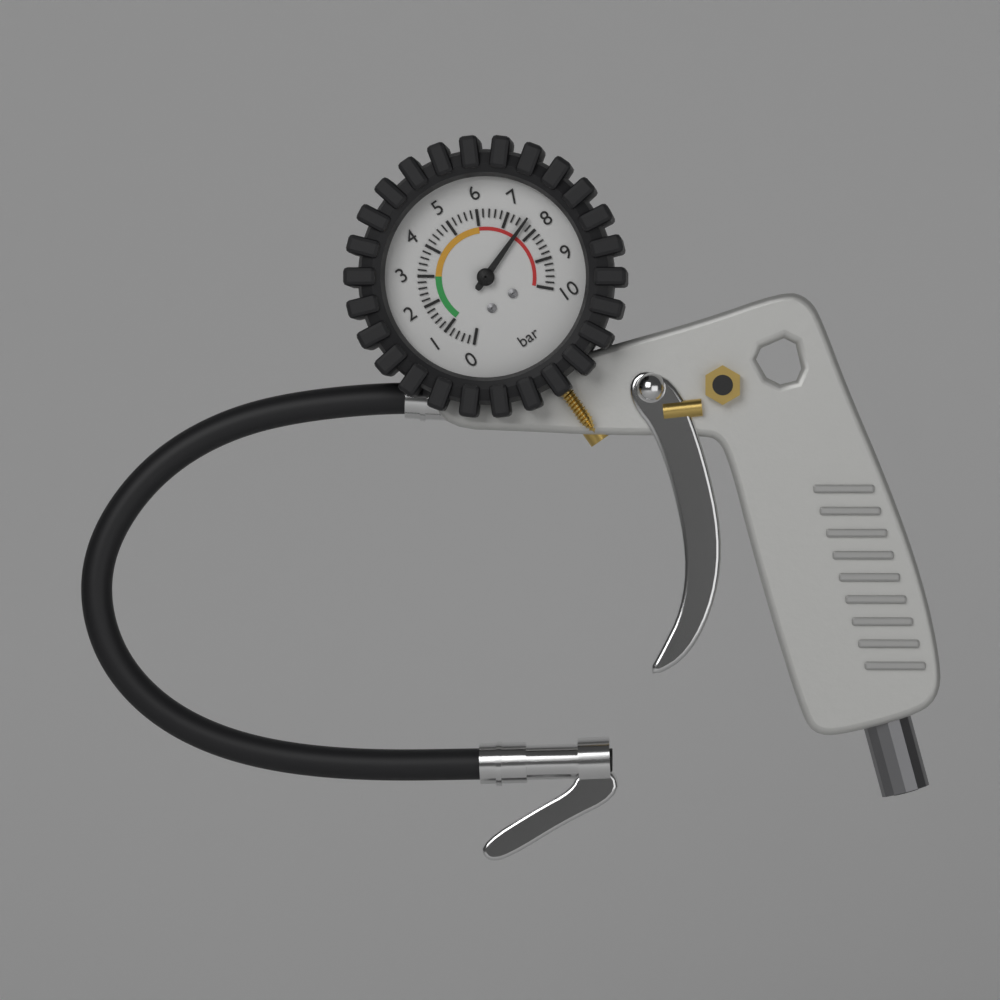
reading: 7.6 bar
